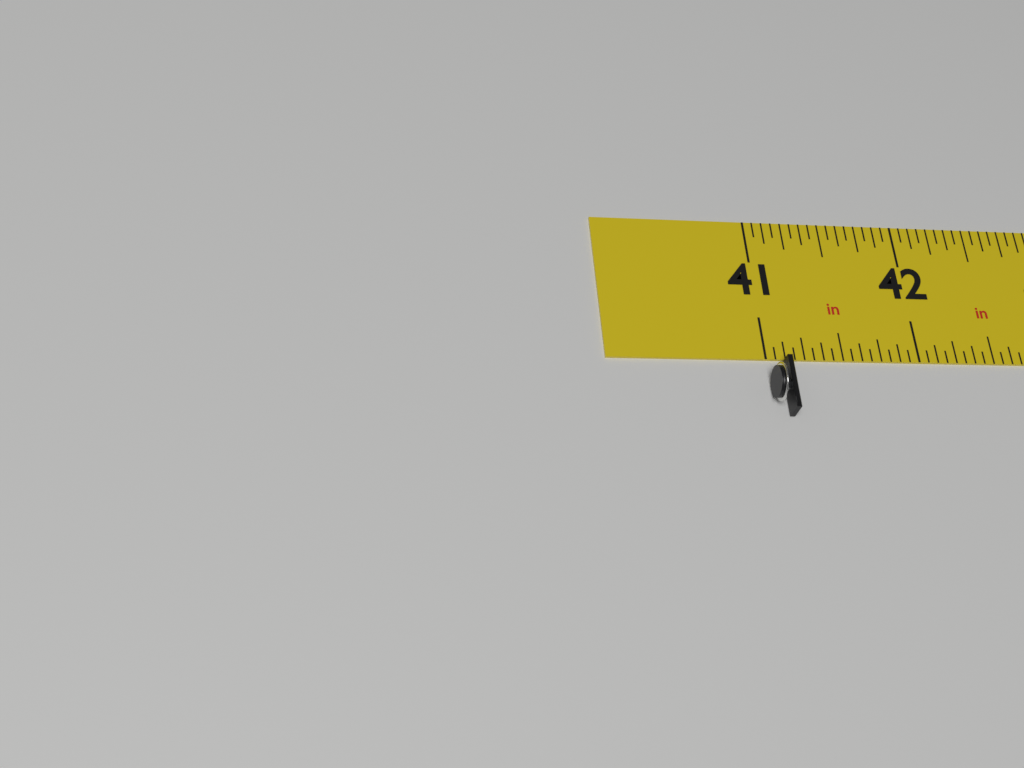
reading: 41.1250 in
